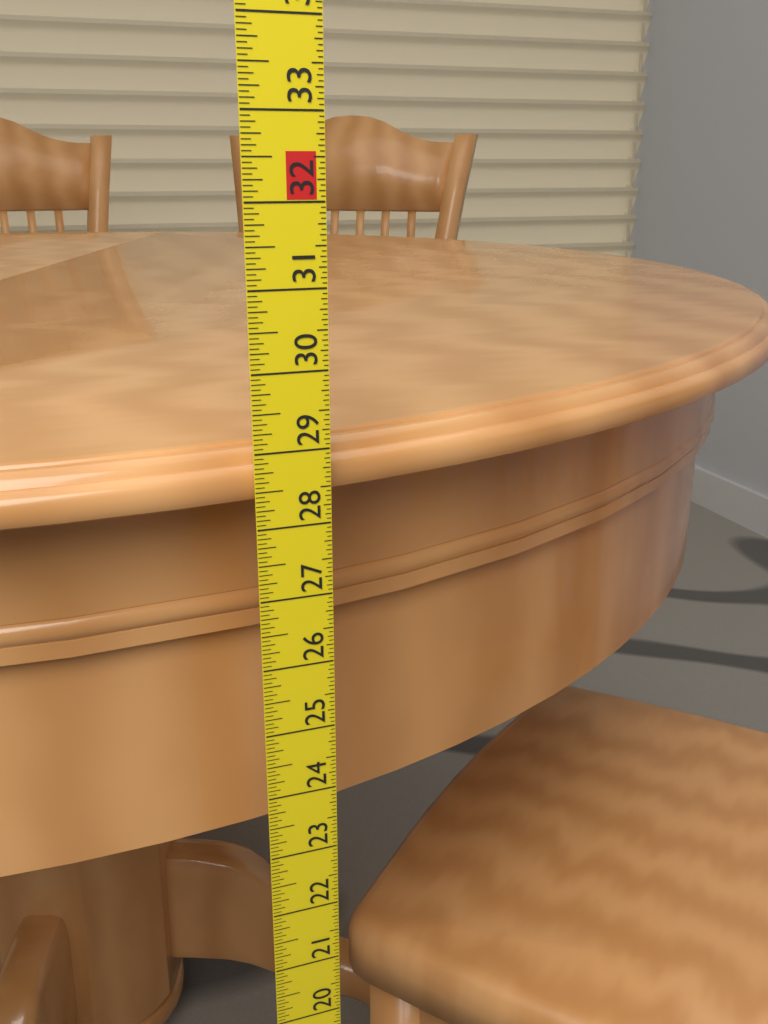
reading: 29.0000 in
